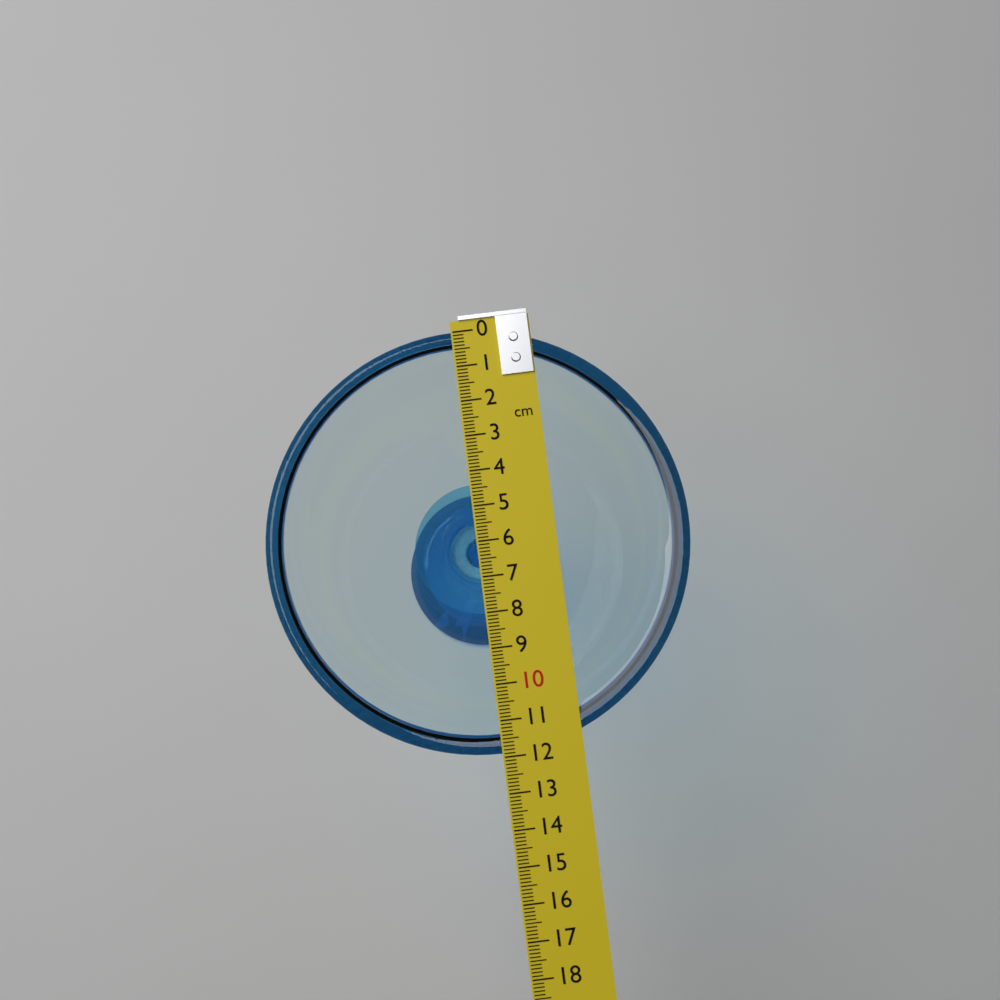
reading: 11.9 cm
